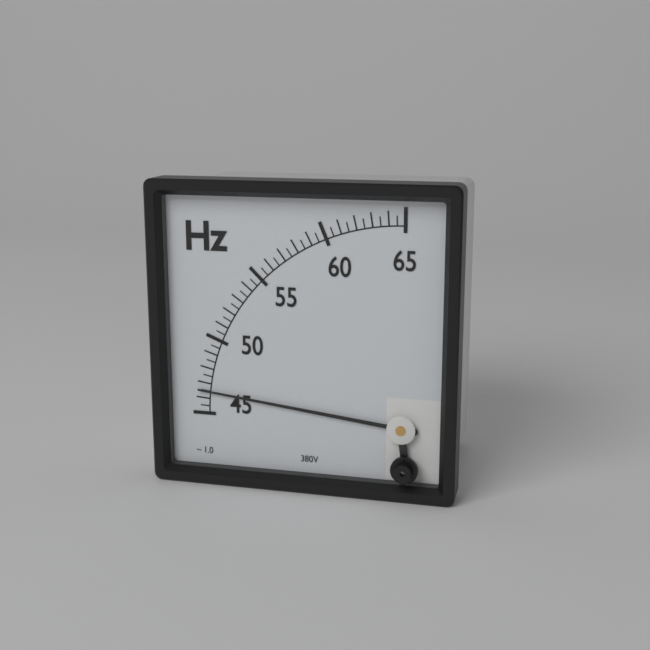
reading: 46.5 Hz
